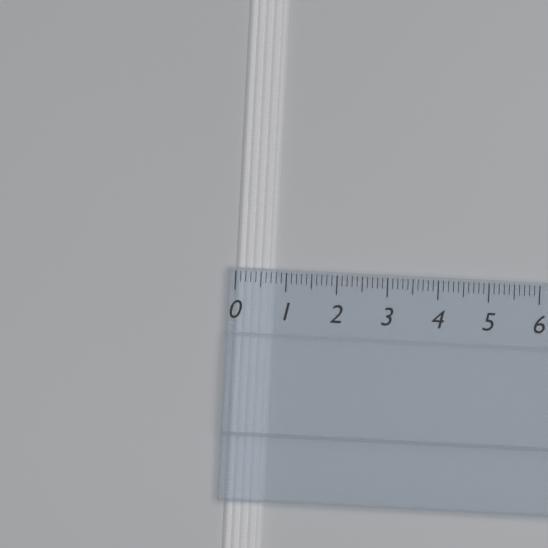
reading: 0.8 (no unit)
